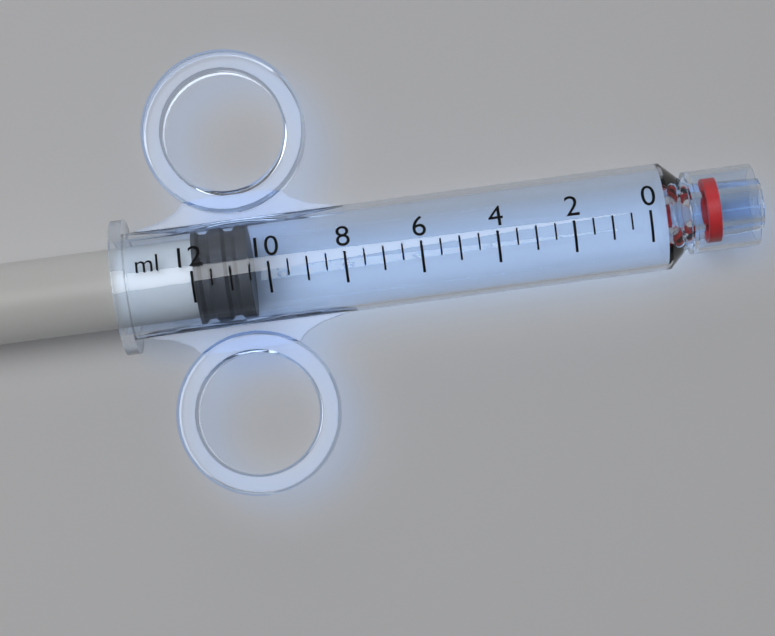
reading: 10.5 ml
